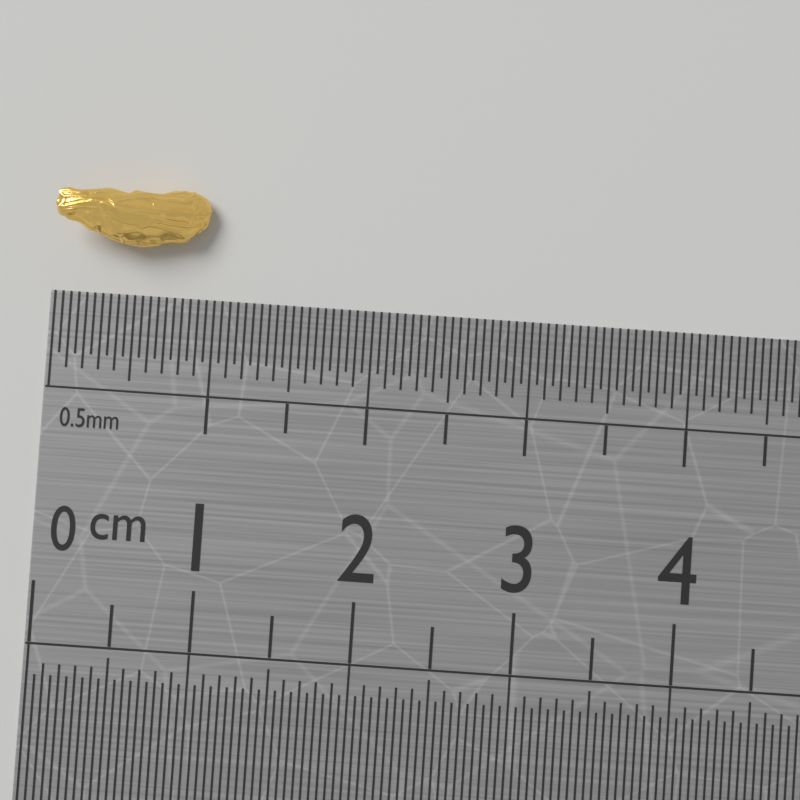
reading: 0.95 cm
